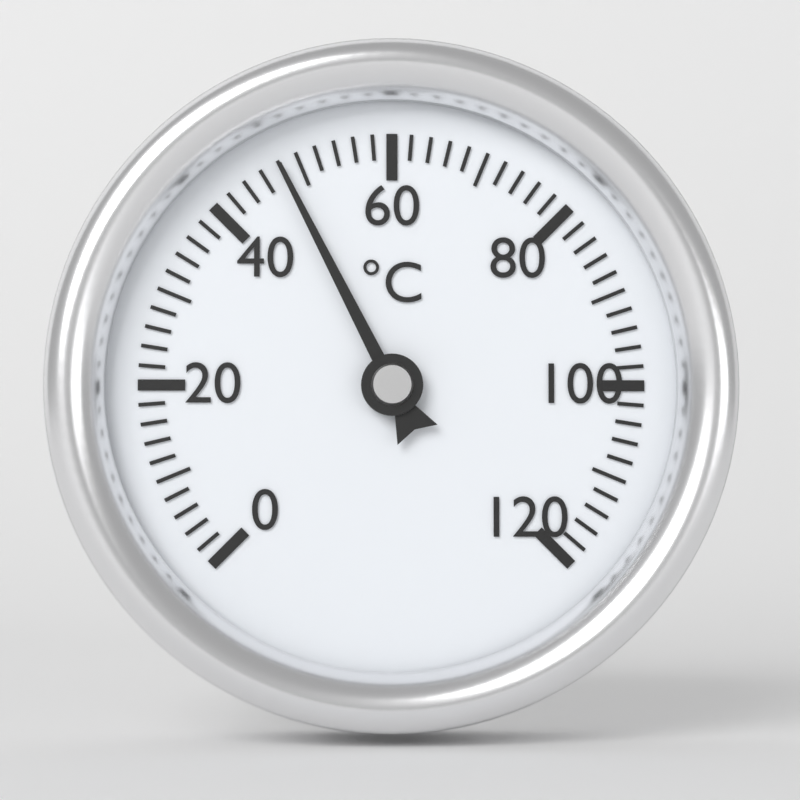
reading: 48 °C
